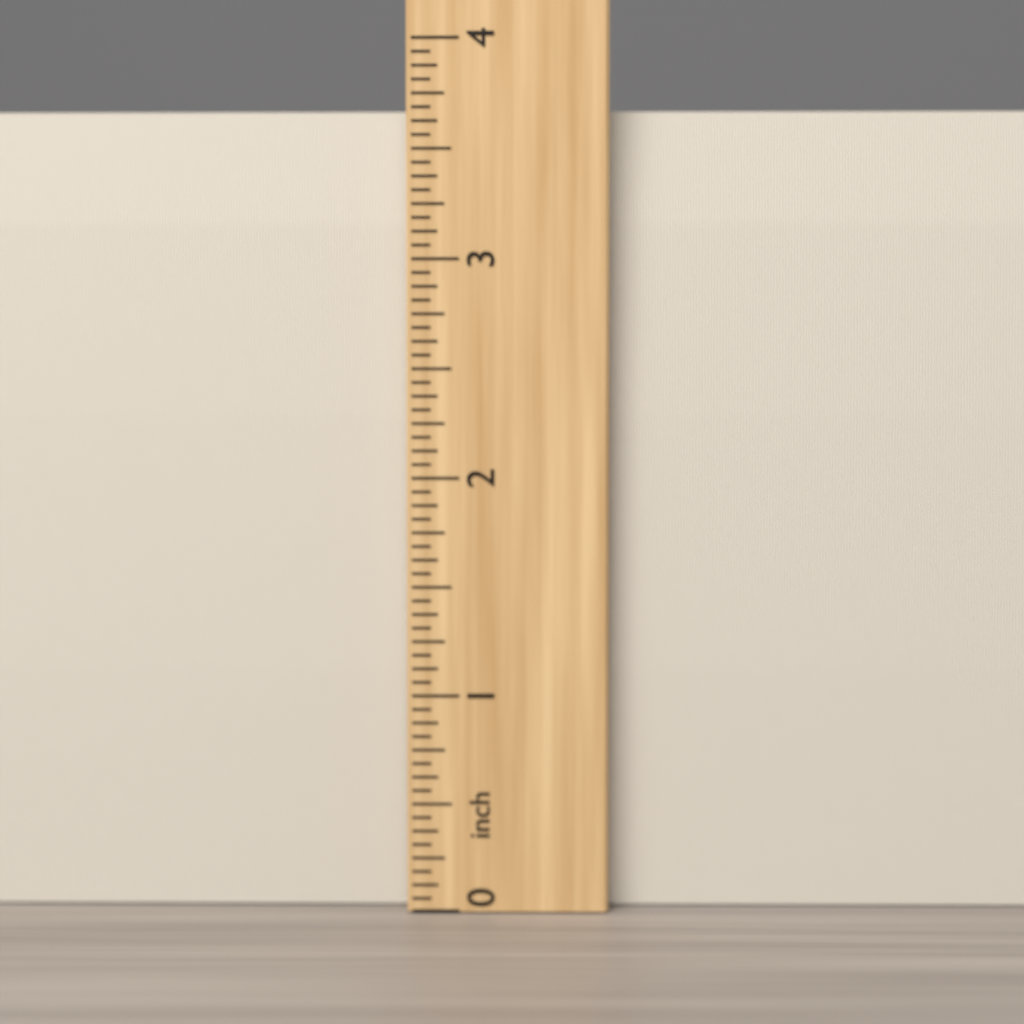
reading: 3.6875 inch
